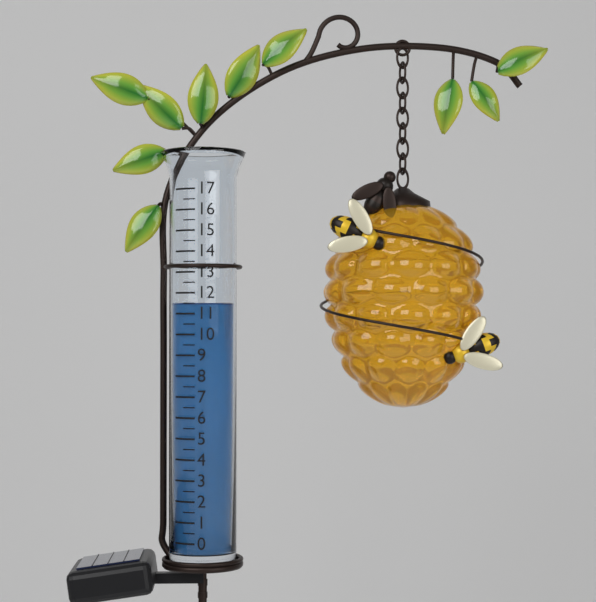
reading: 11.5 (no unit)
